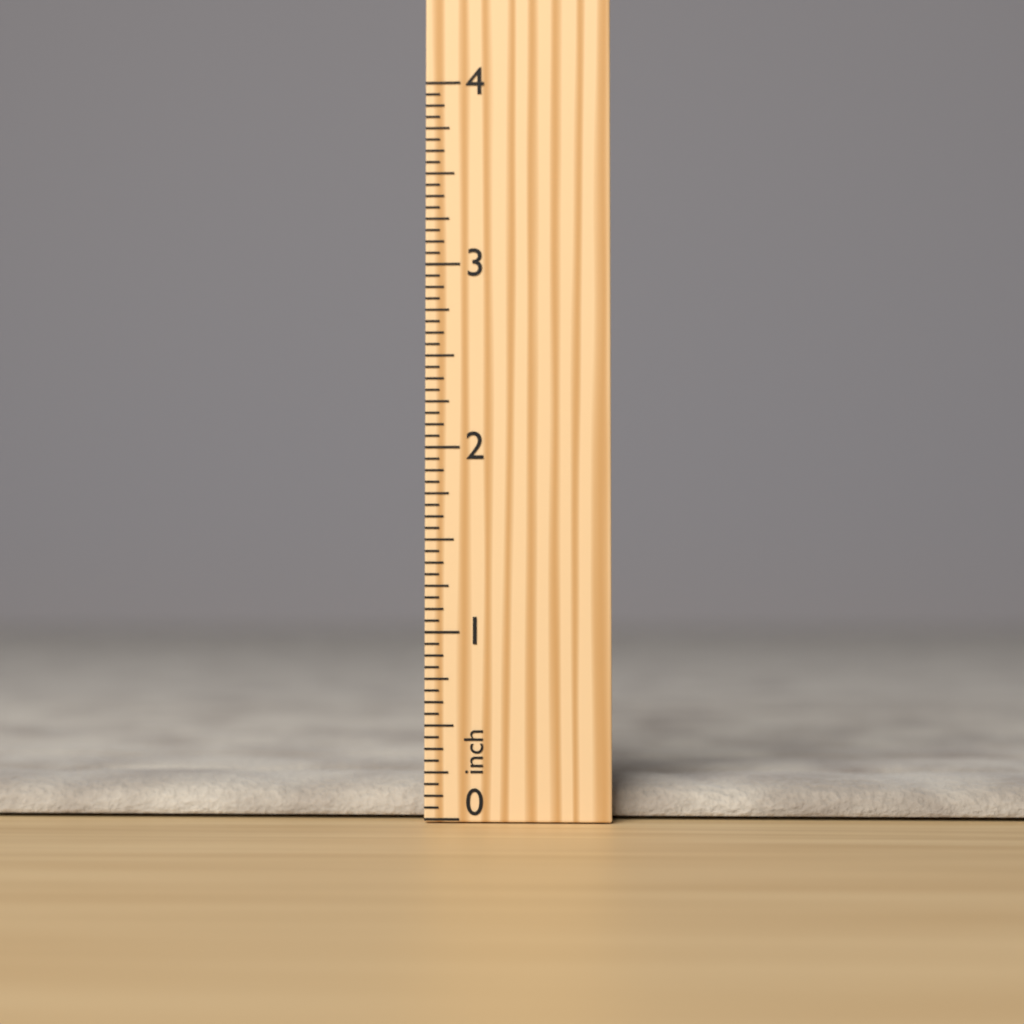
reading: 0.1875 inch
